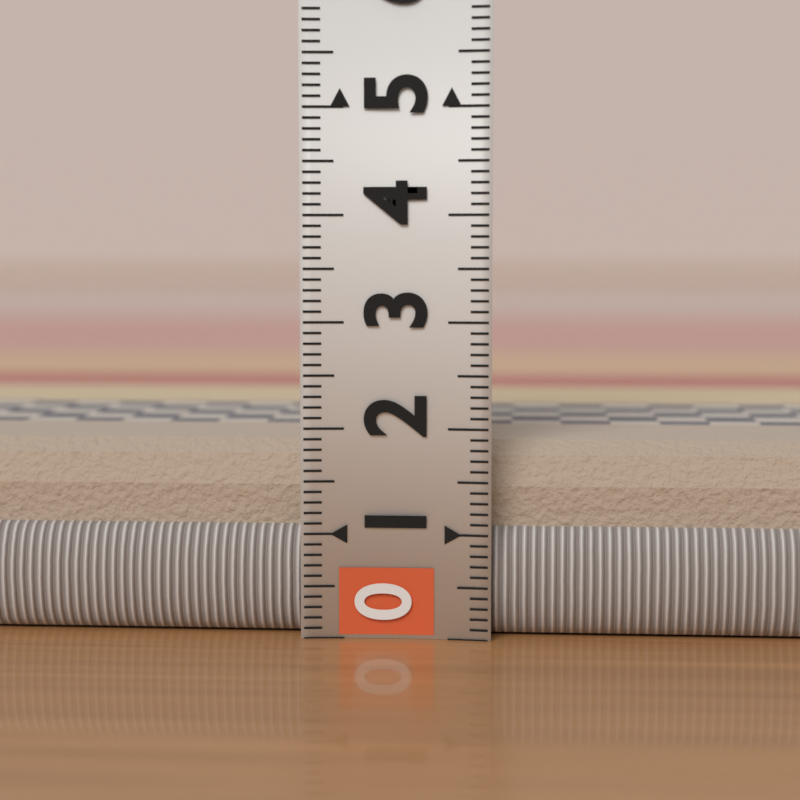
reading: 1.9 (no unit)
